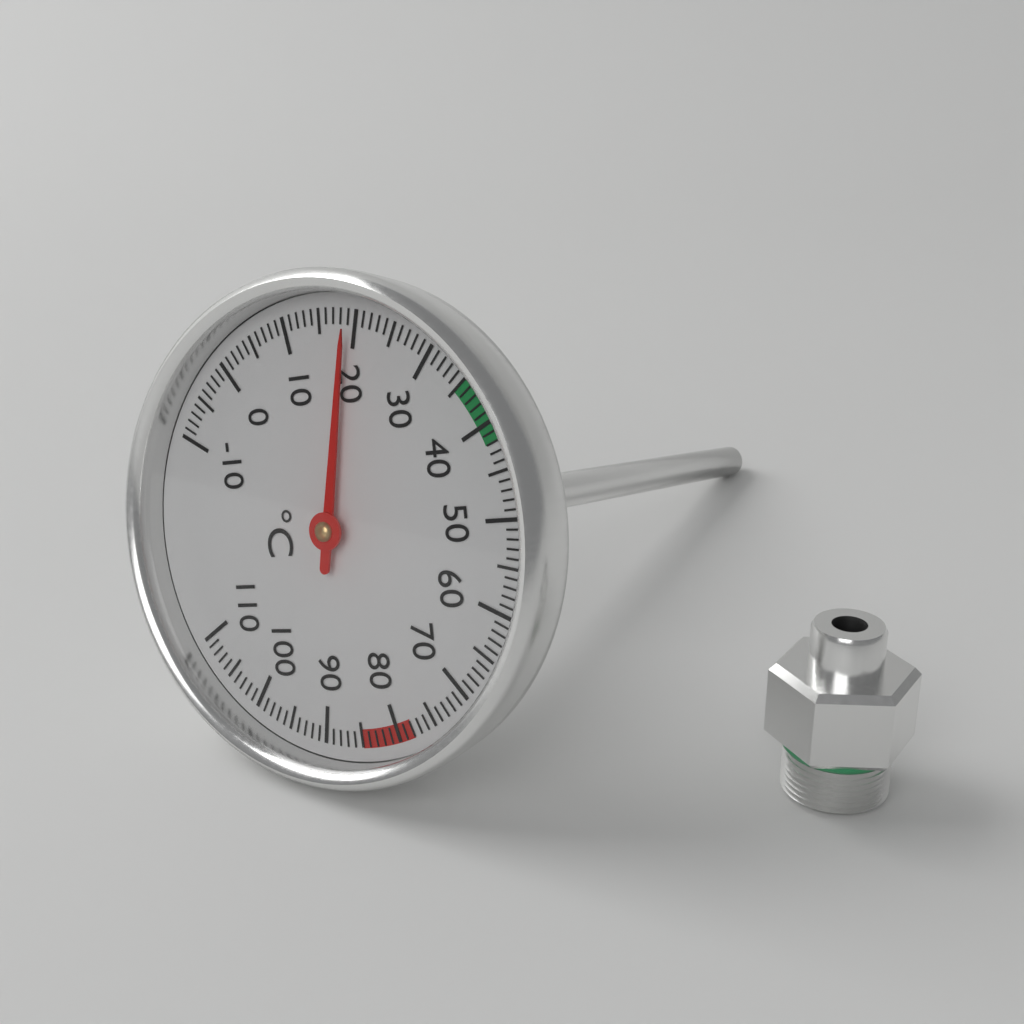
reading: 19 °C
